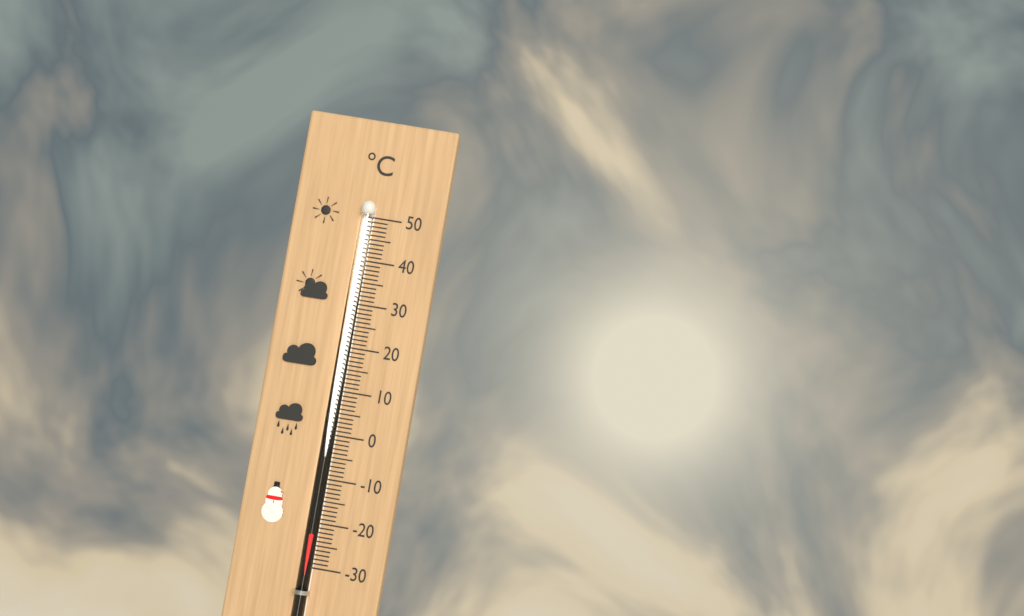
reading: -22 °C
